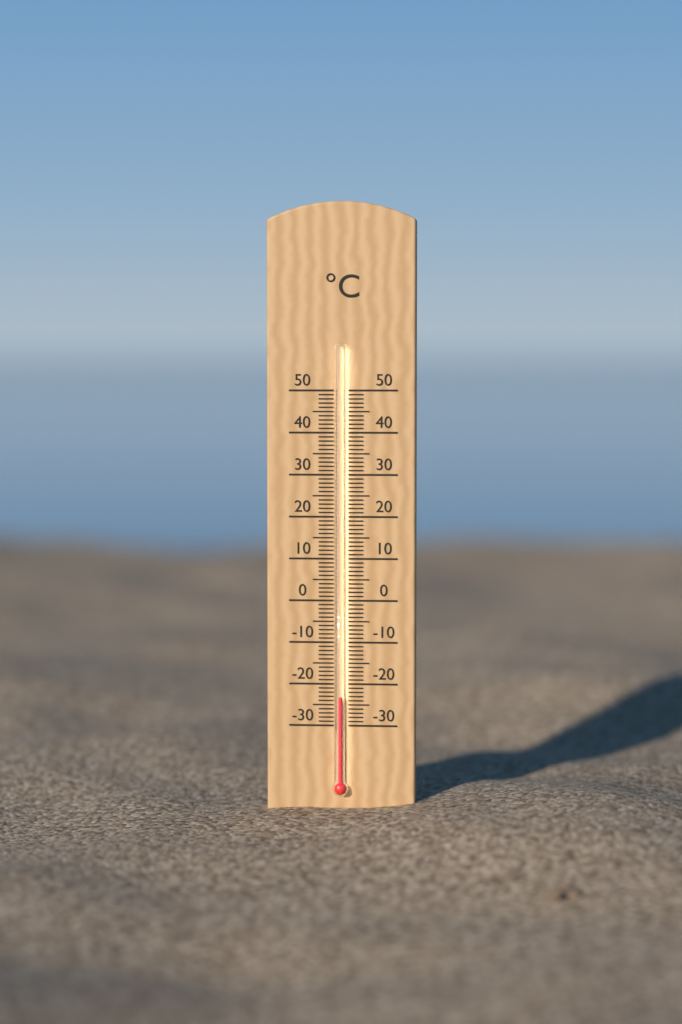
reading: -23 °C
